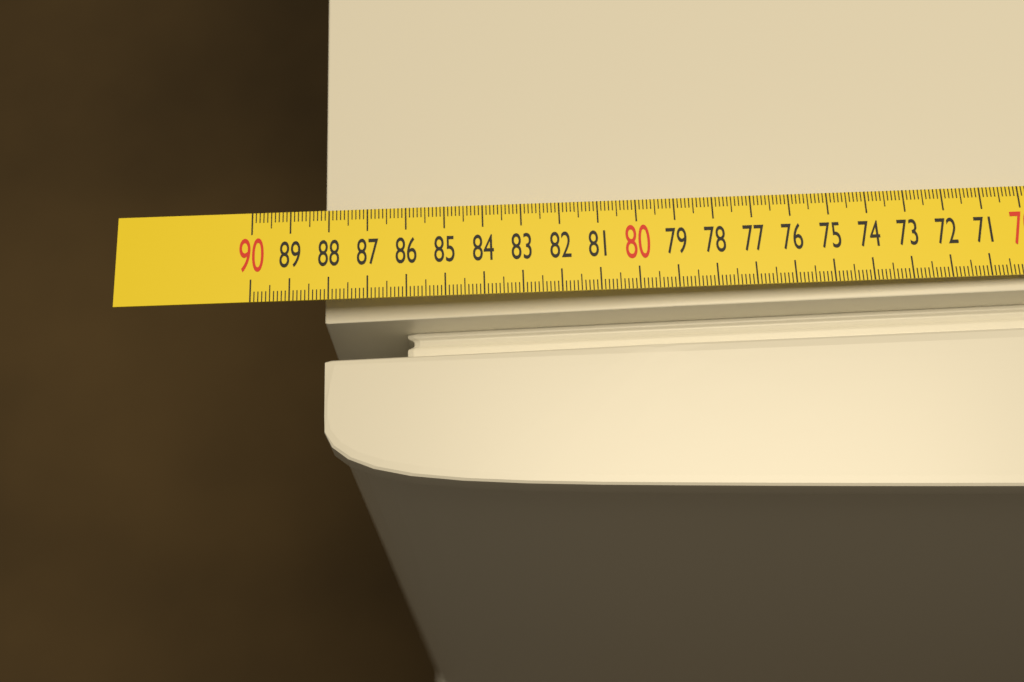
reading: 88.2 cm
